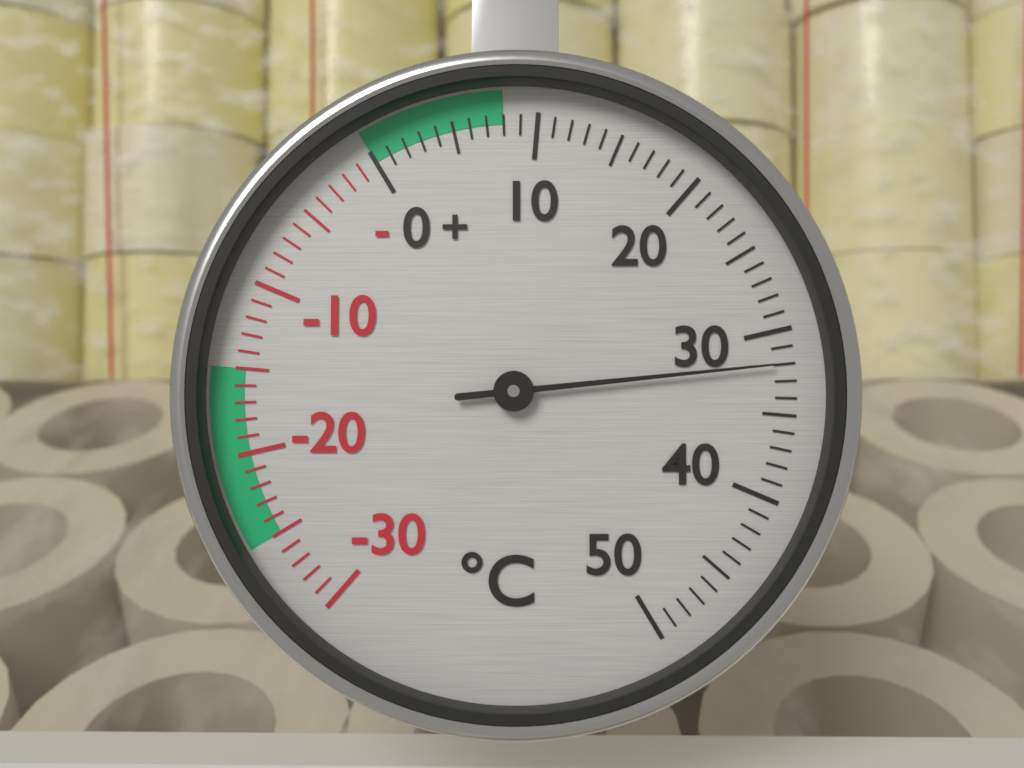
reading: 32 °C
